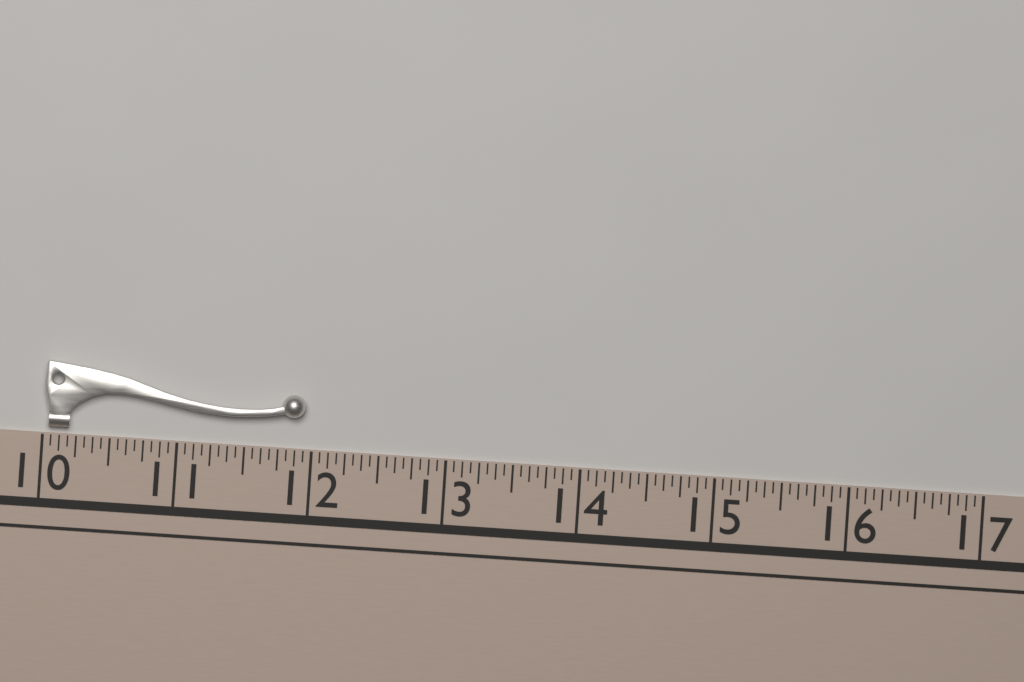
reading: 11.9375 (no unit)
